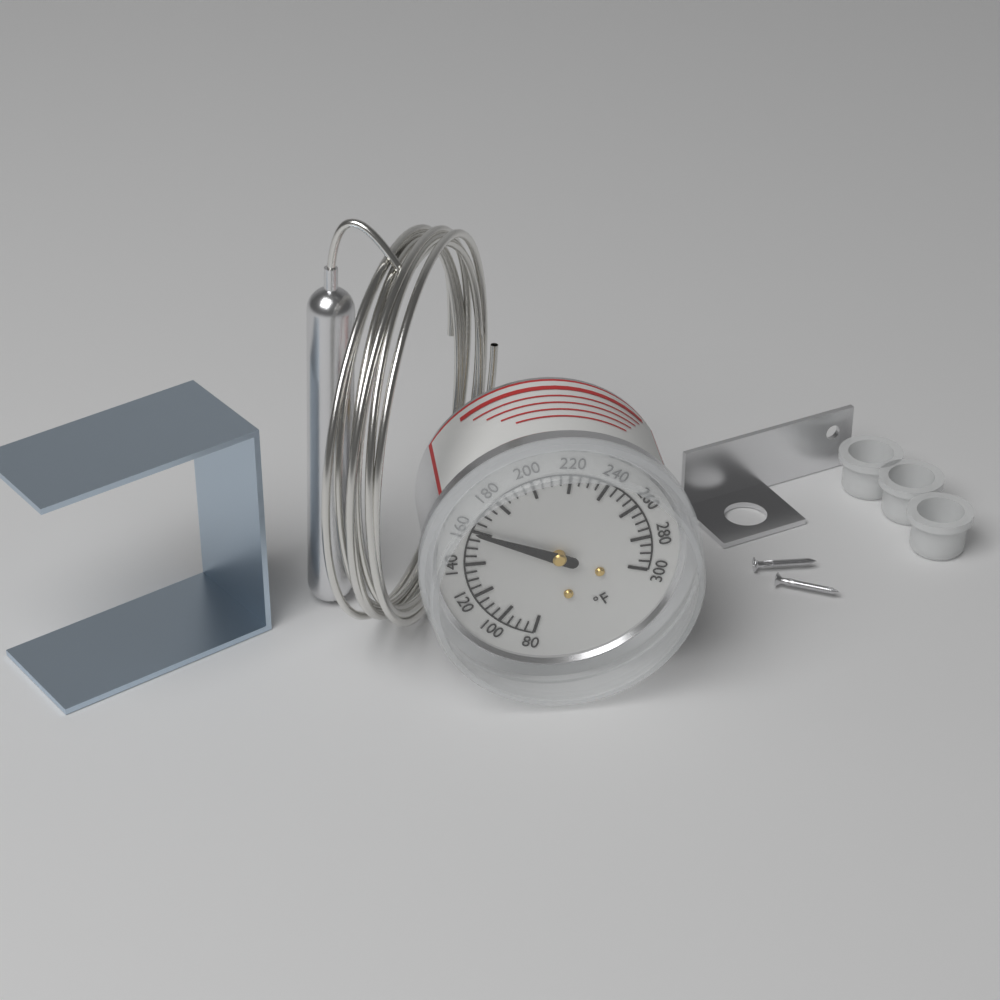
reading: 160 °F
